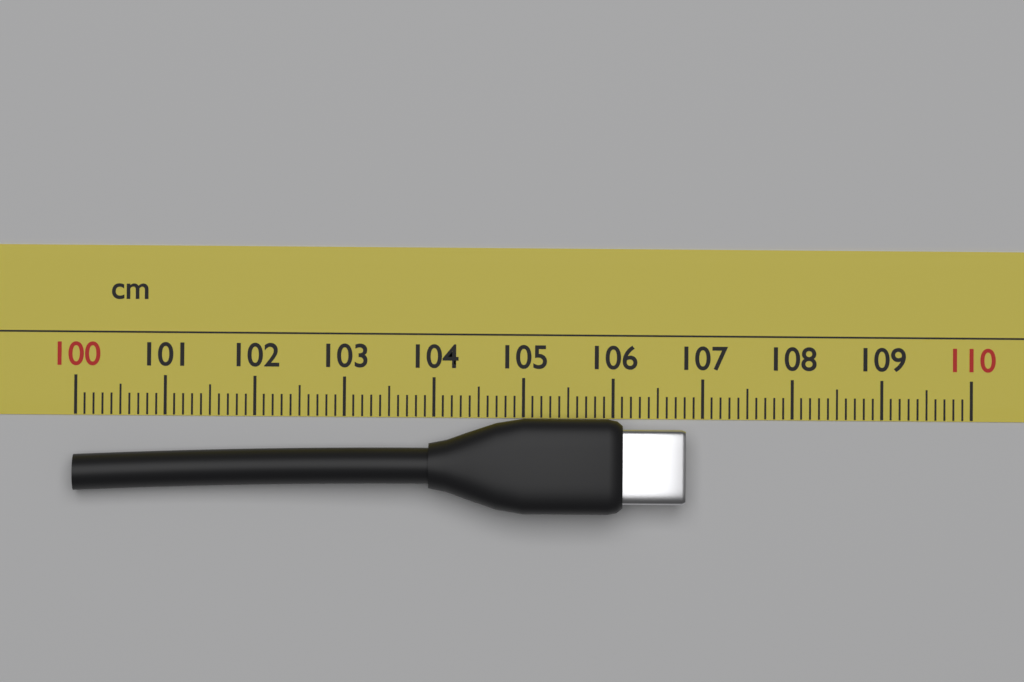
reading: 106.8 cm
